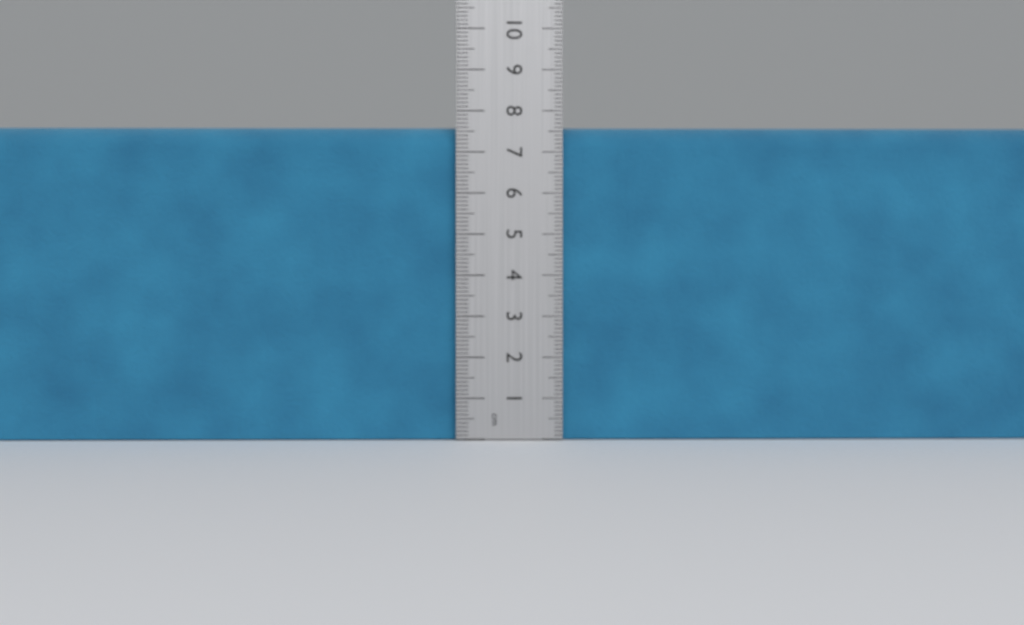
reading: 7.6 cm
